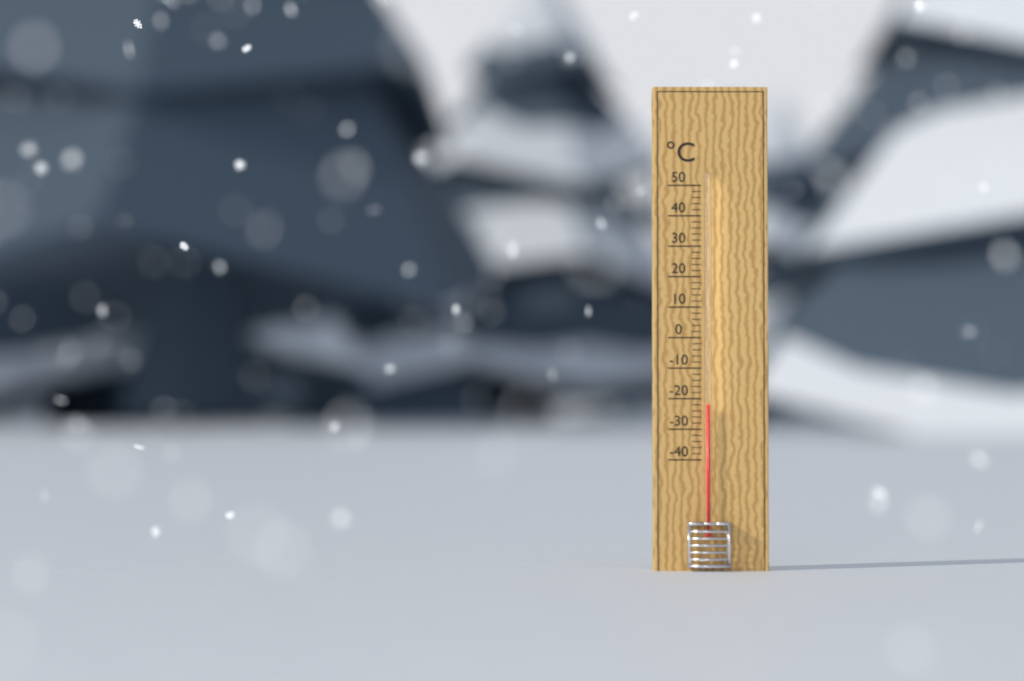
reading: -22 °C
